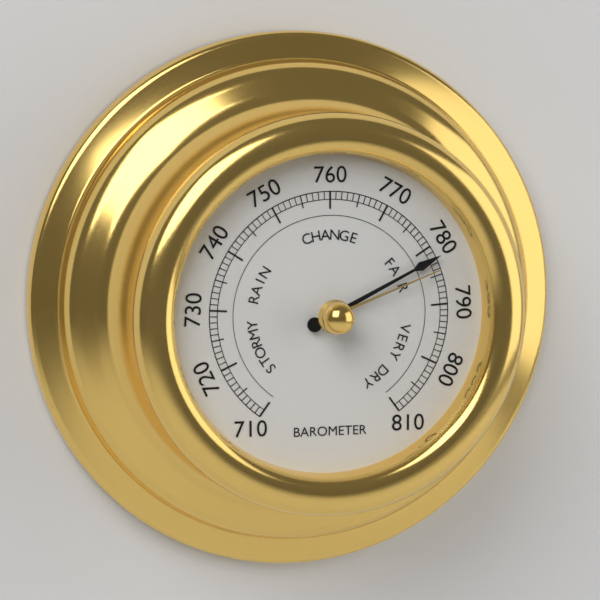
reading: 782 (no unit)
